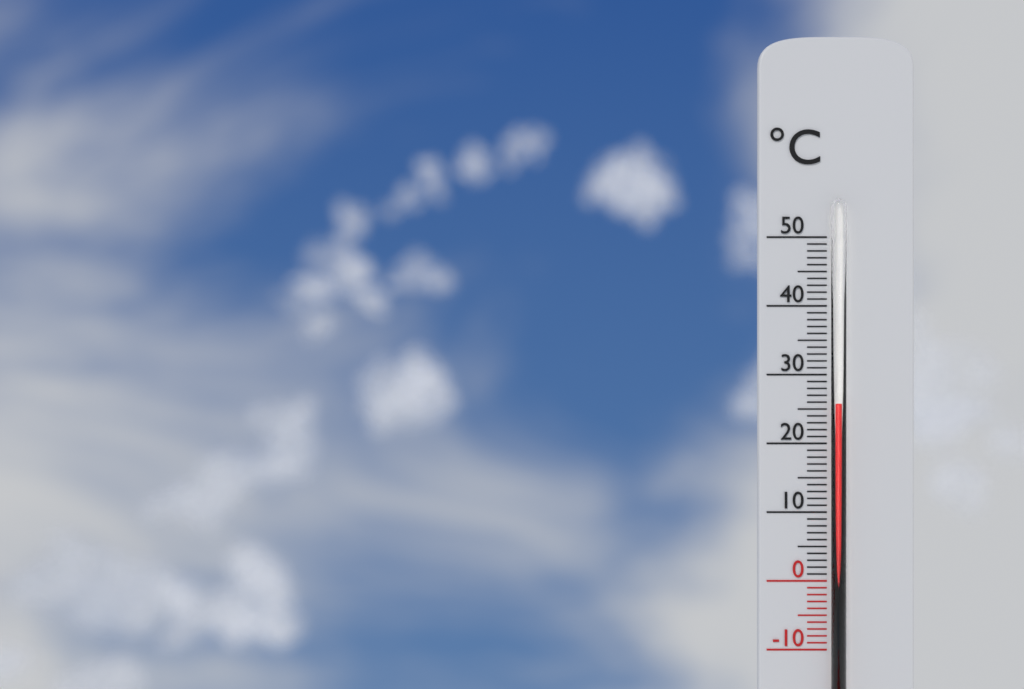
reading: 26 °C
